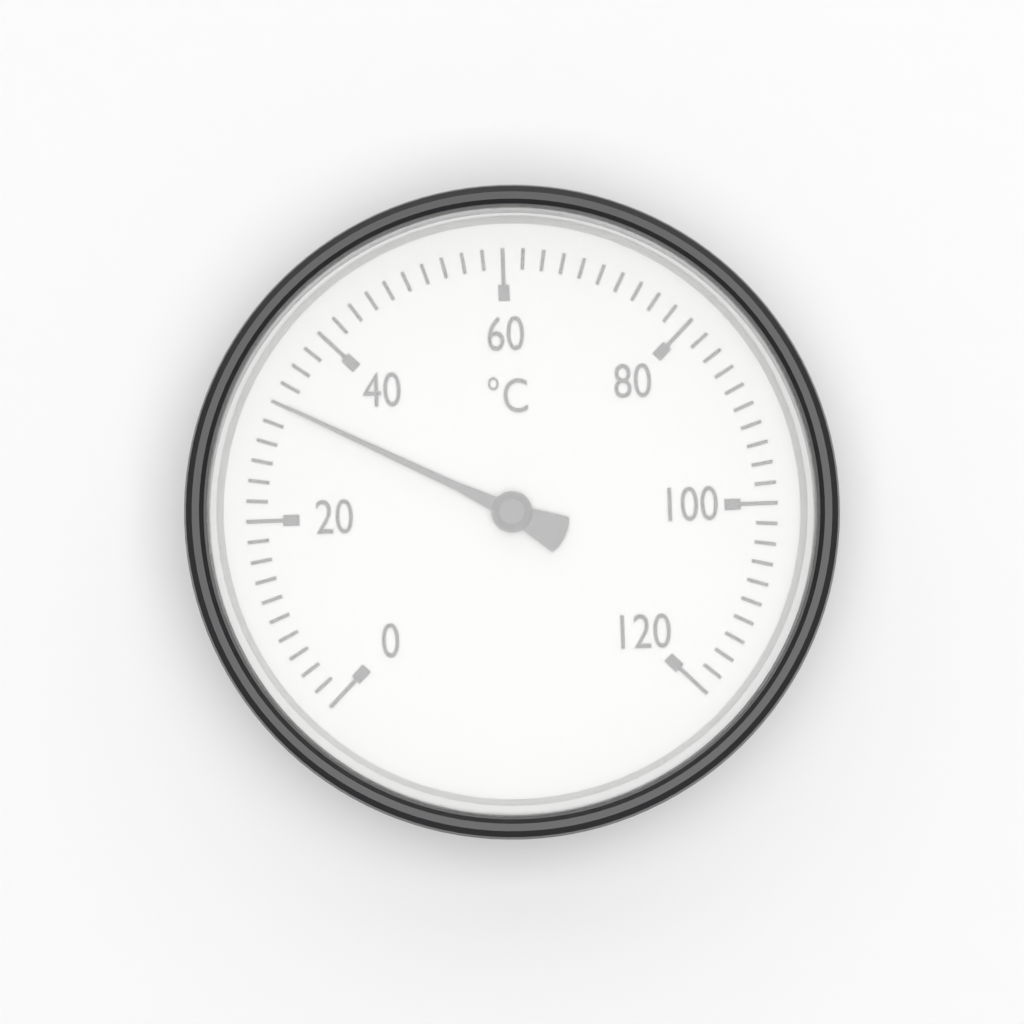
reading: 32 °C
